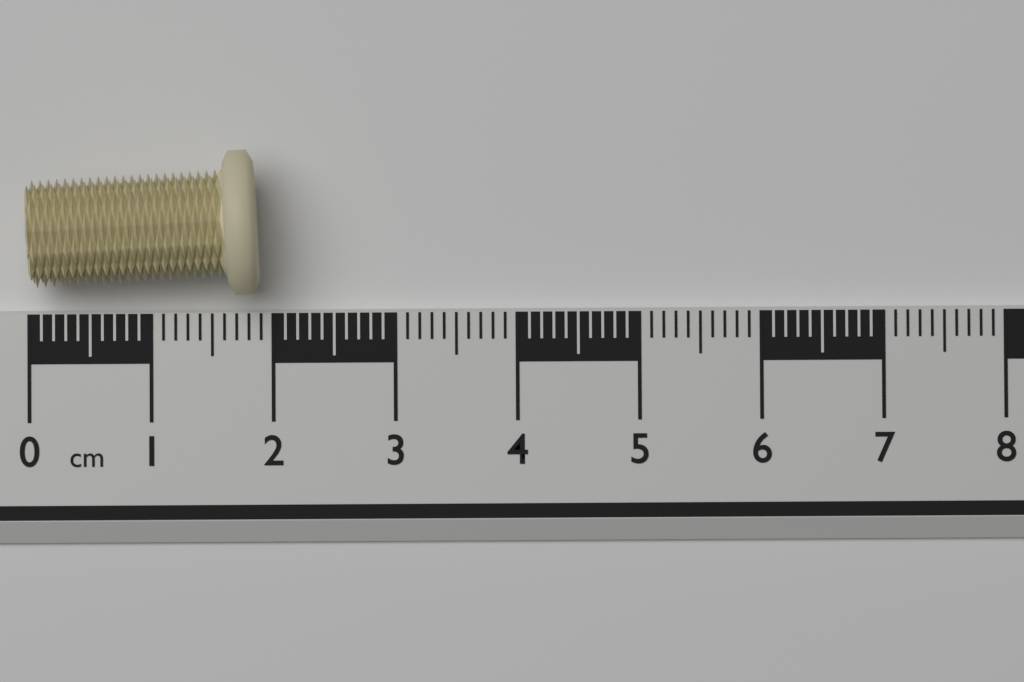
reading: 1.9 cm
